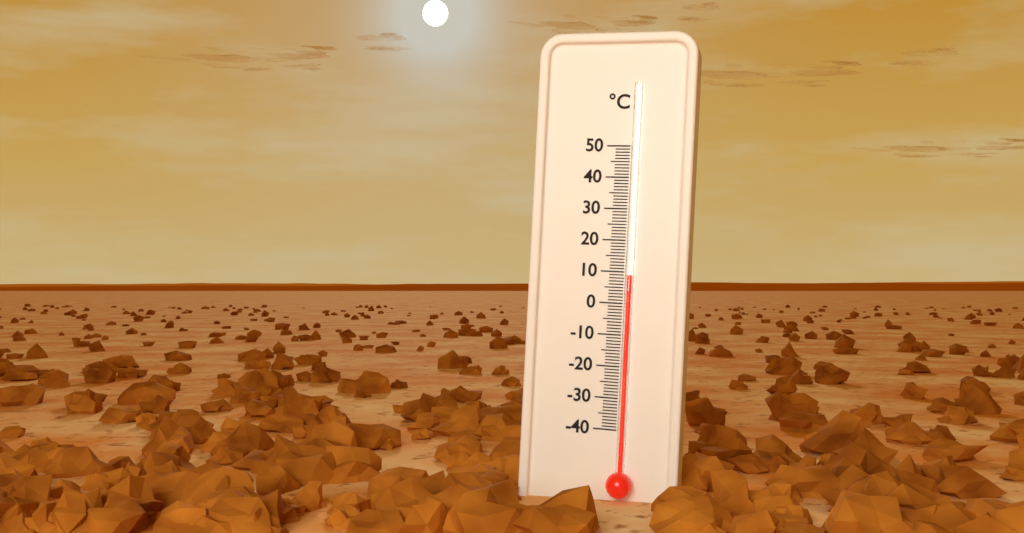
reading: 9 °C
